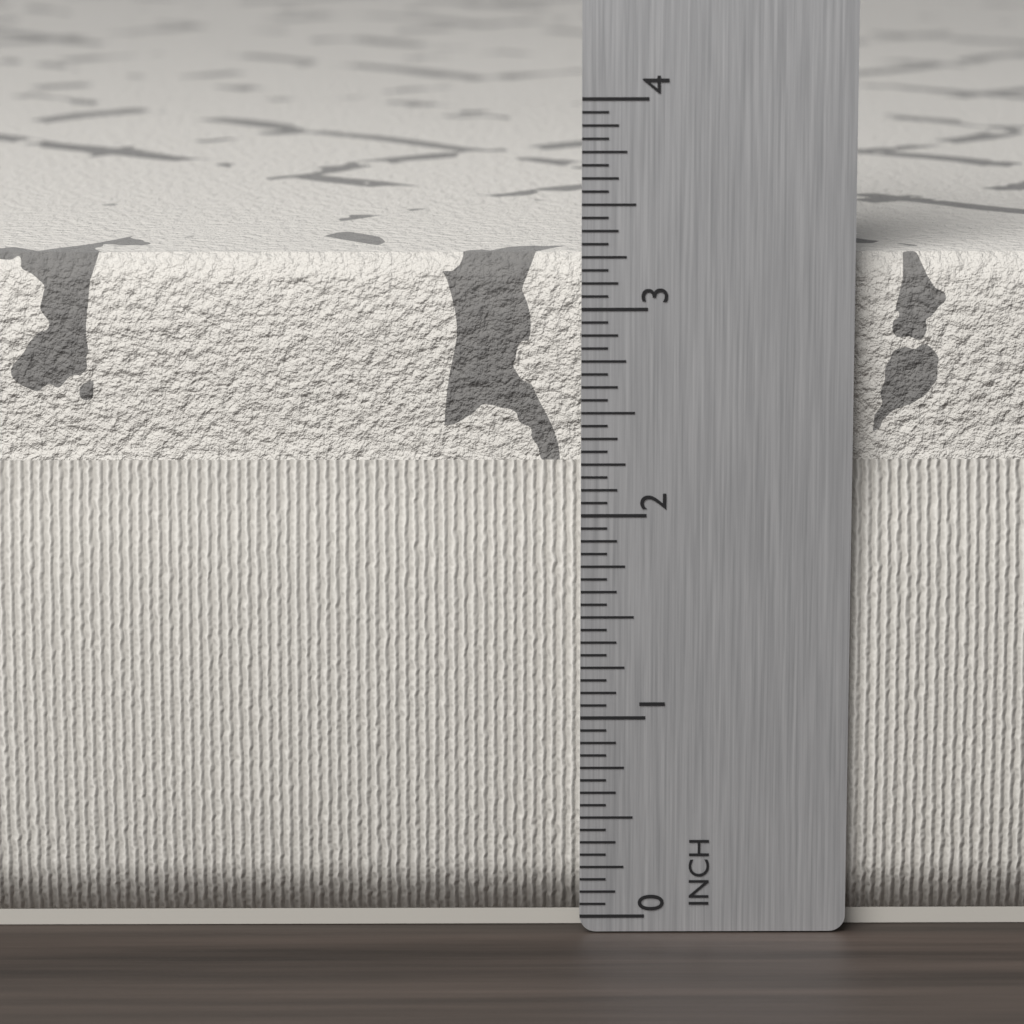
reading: 3.2500 in
